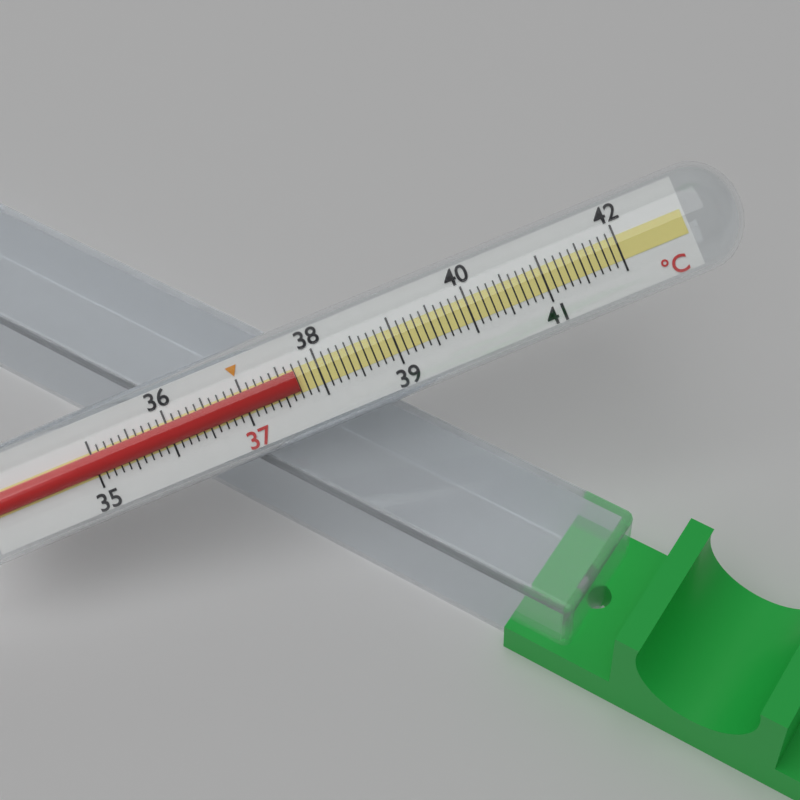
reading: 37.7 °C
